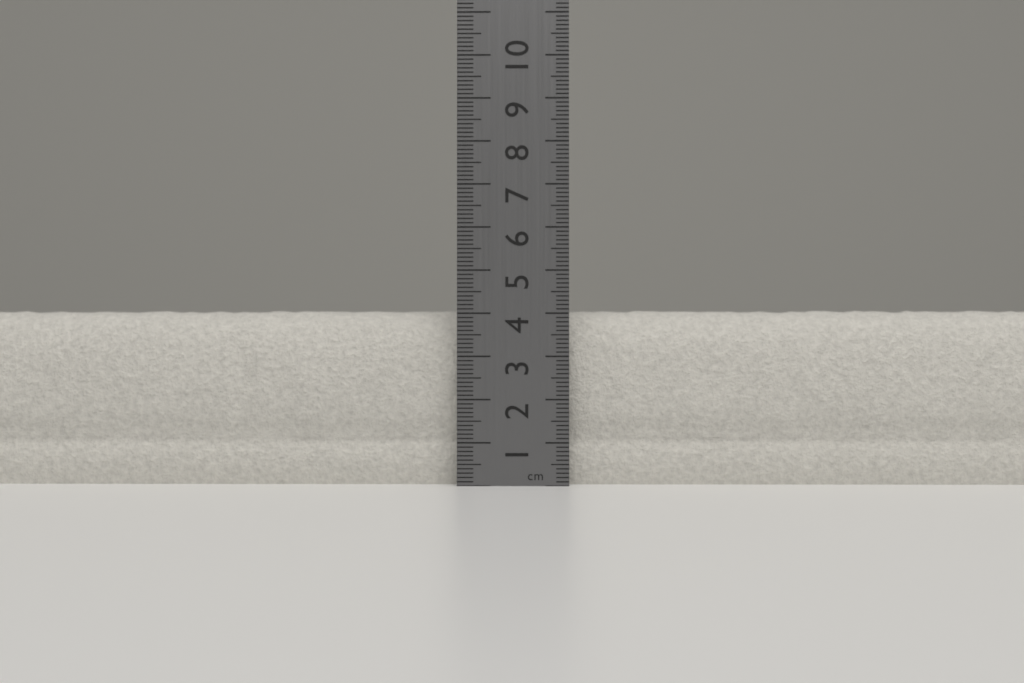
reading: 4.1 cm
